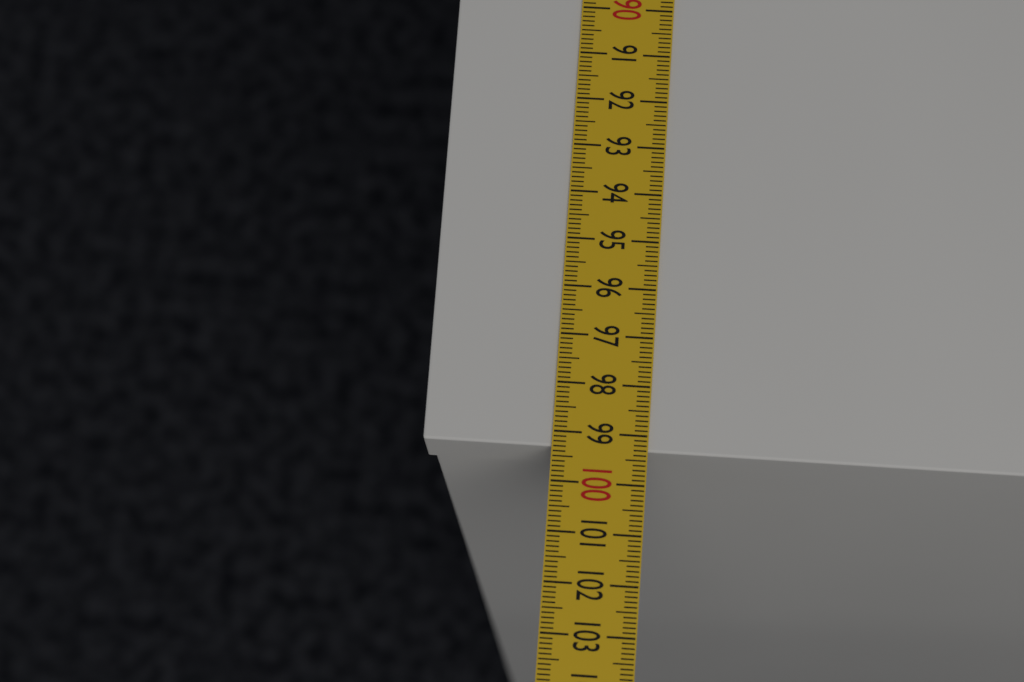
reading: 99.3 cm
